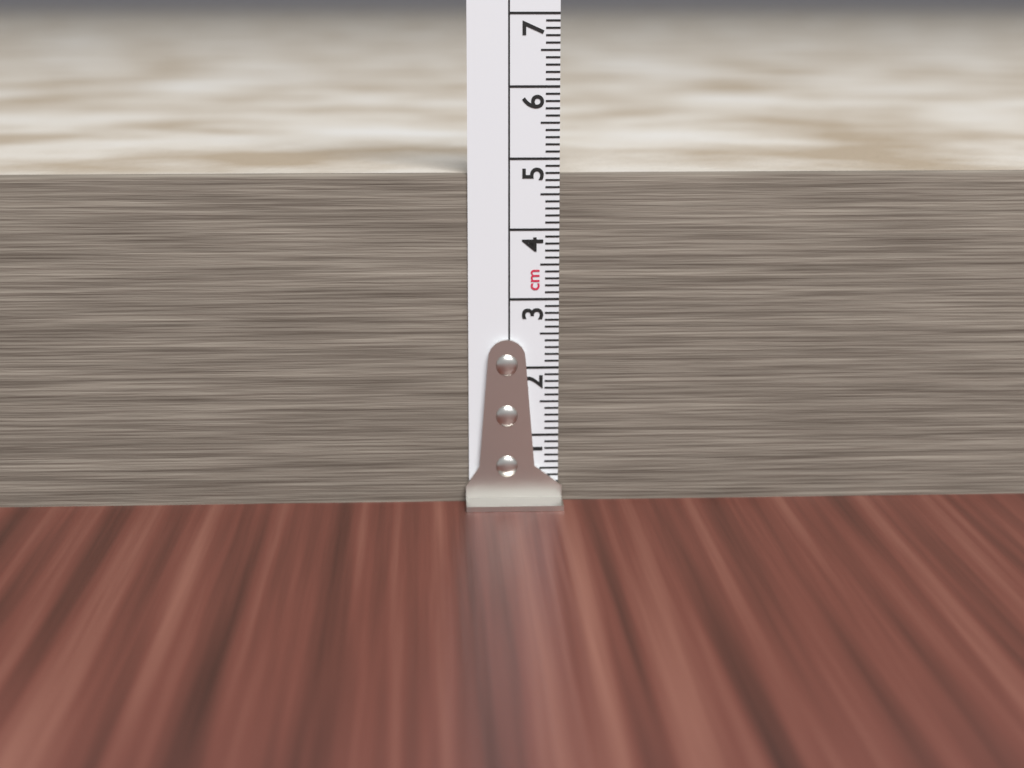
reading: 4.8 cm
